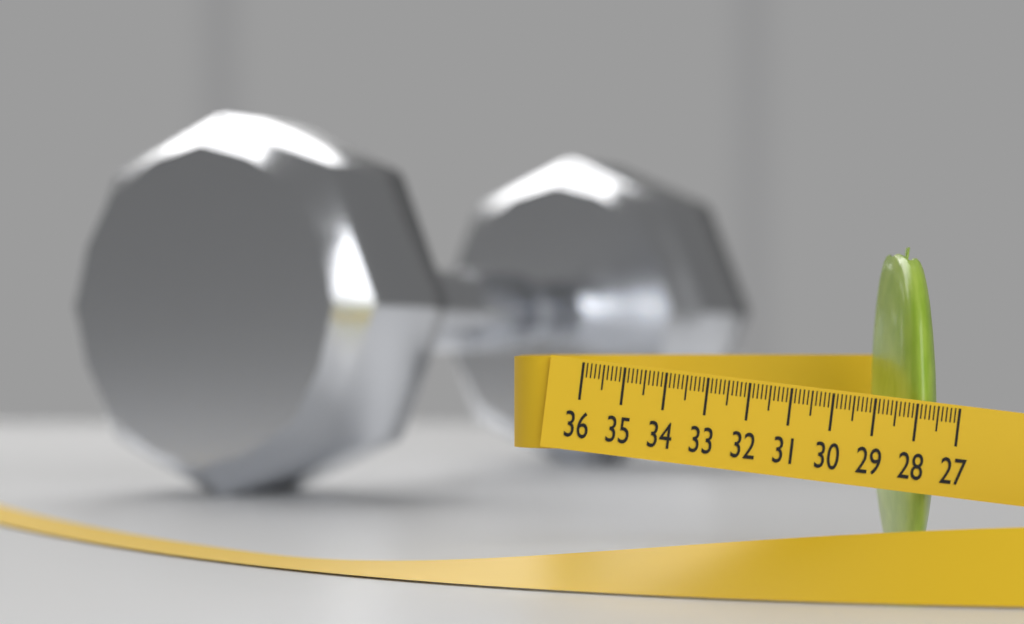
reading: 28.7 (no unit)
